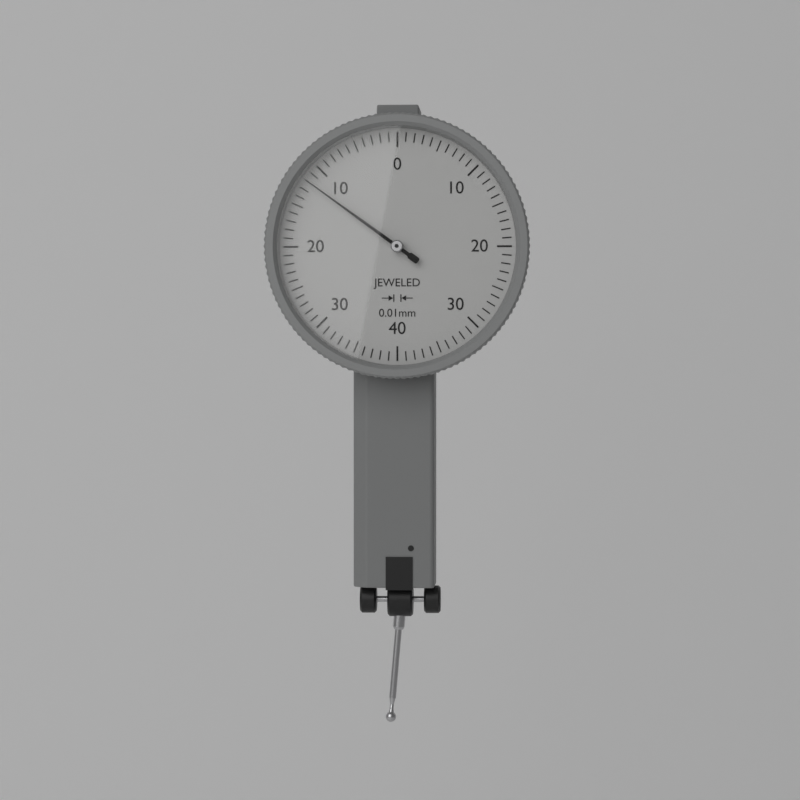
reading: 0.12 mm
